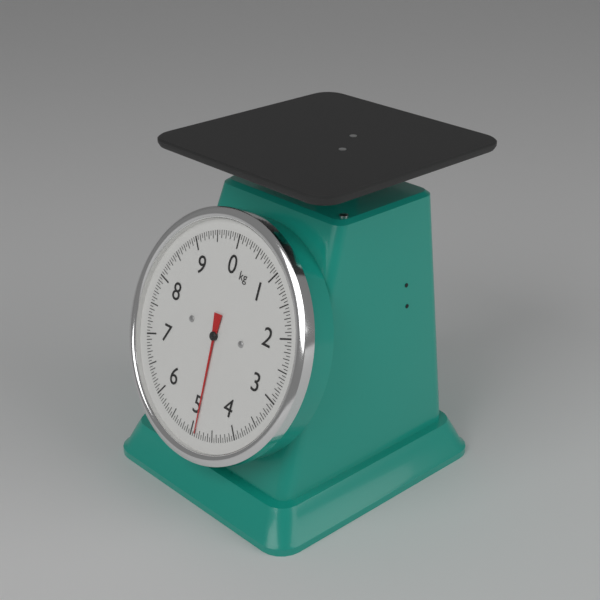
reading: 4.90 kg
